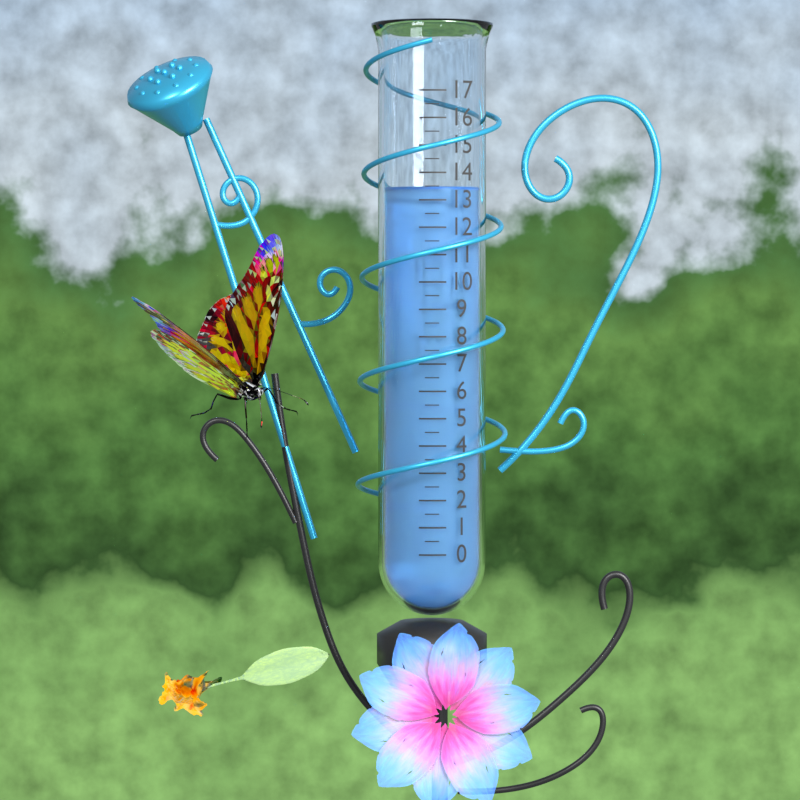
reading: 13.5 (no unit)
